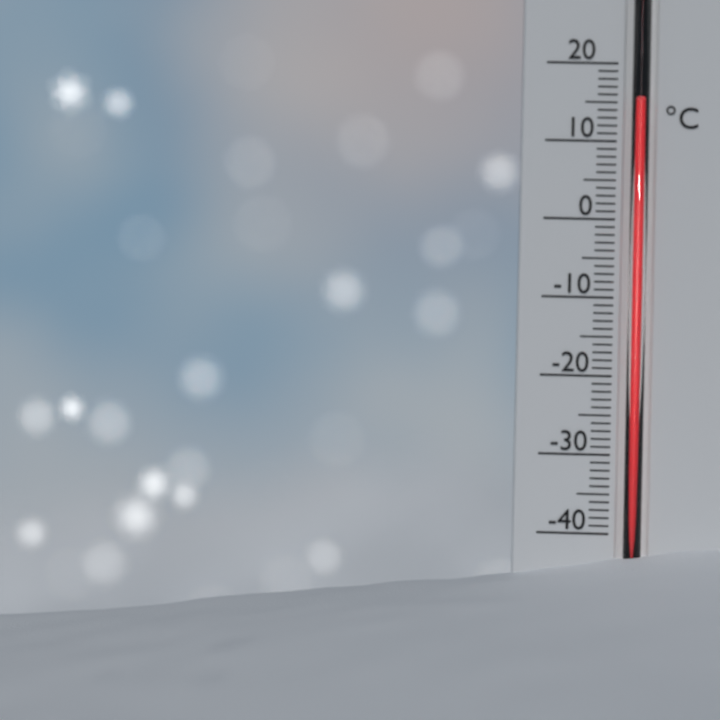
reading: 15 °C
